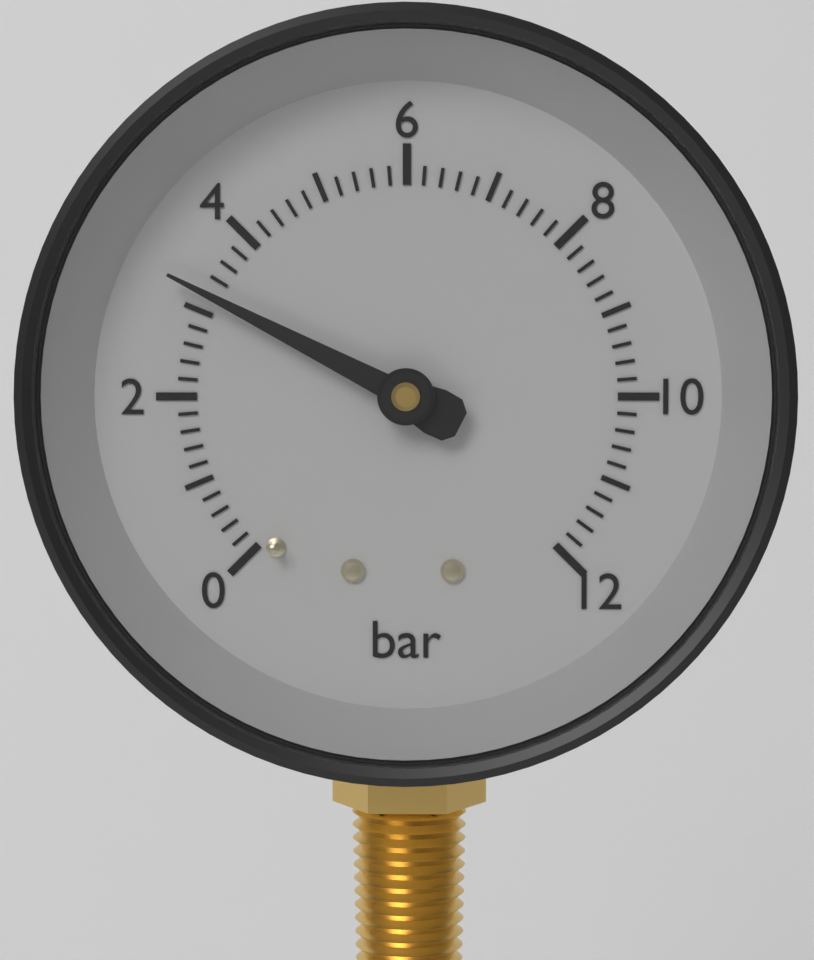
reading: 3.2 bar
